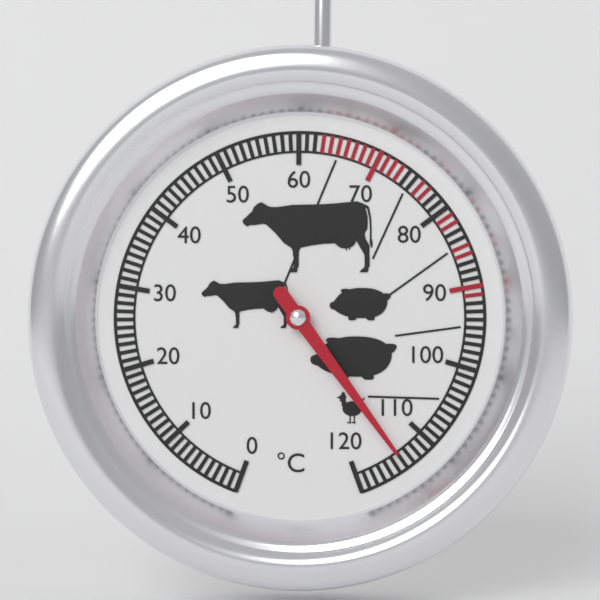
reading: 114 °C
